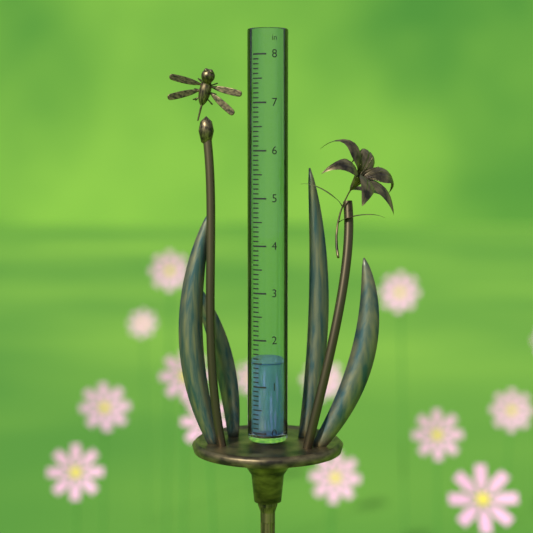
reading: 1.5 in
